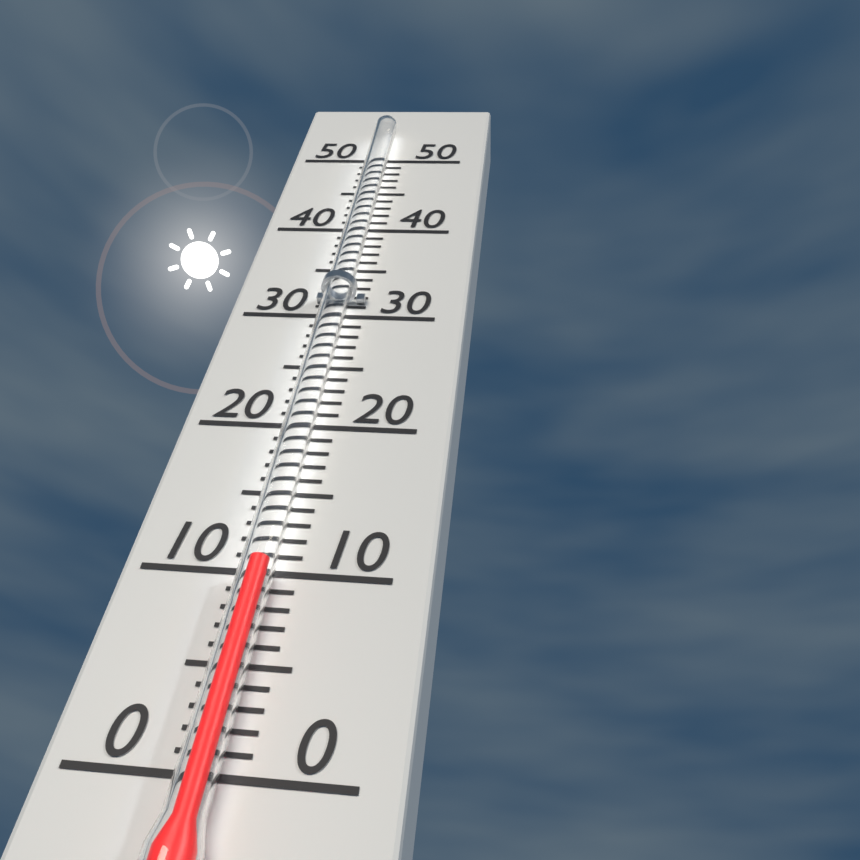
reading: 10 (no unit)
